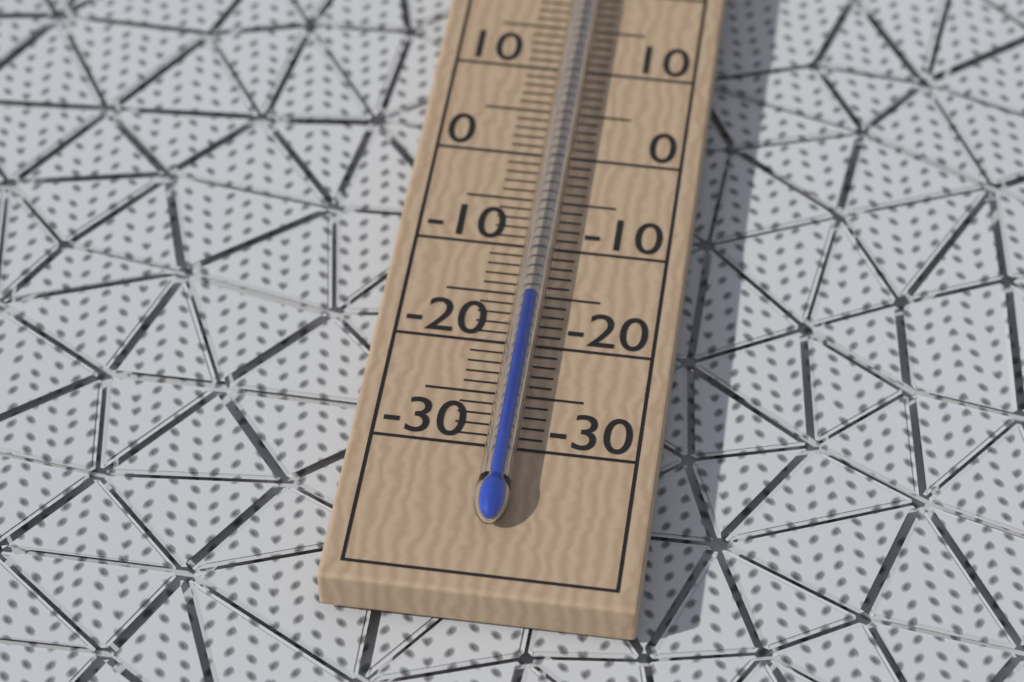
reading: -16 °C
